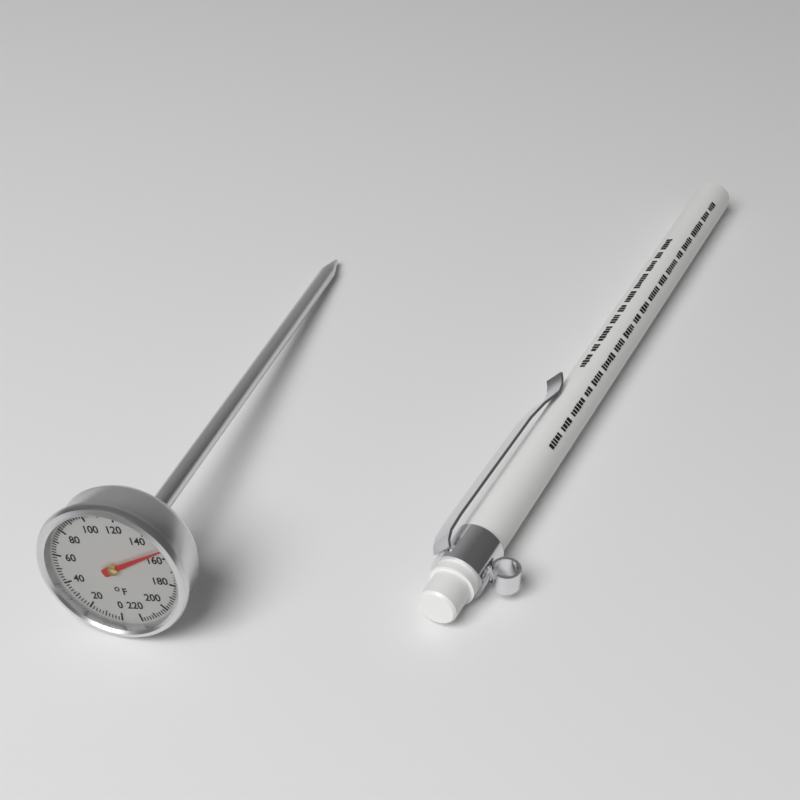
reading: 154 °F
